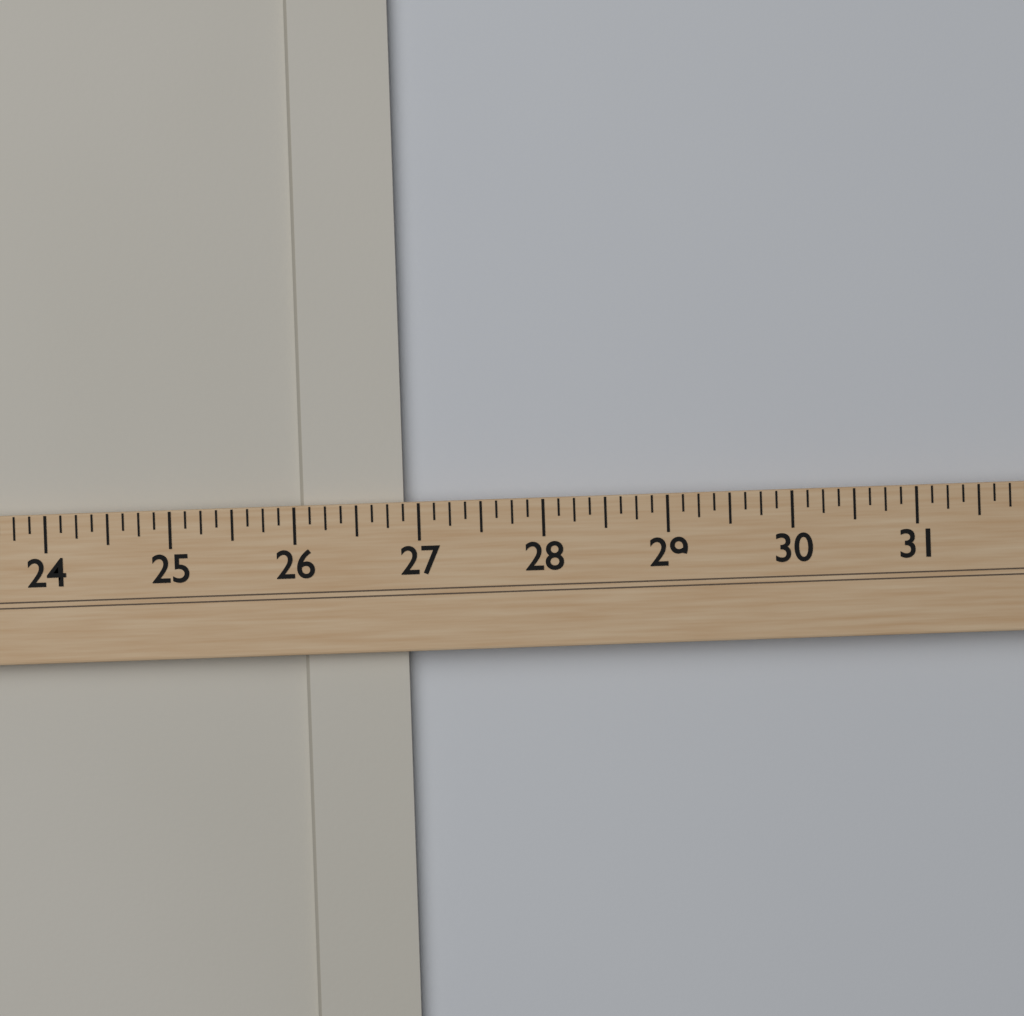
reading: 26.875 (no unit)
